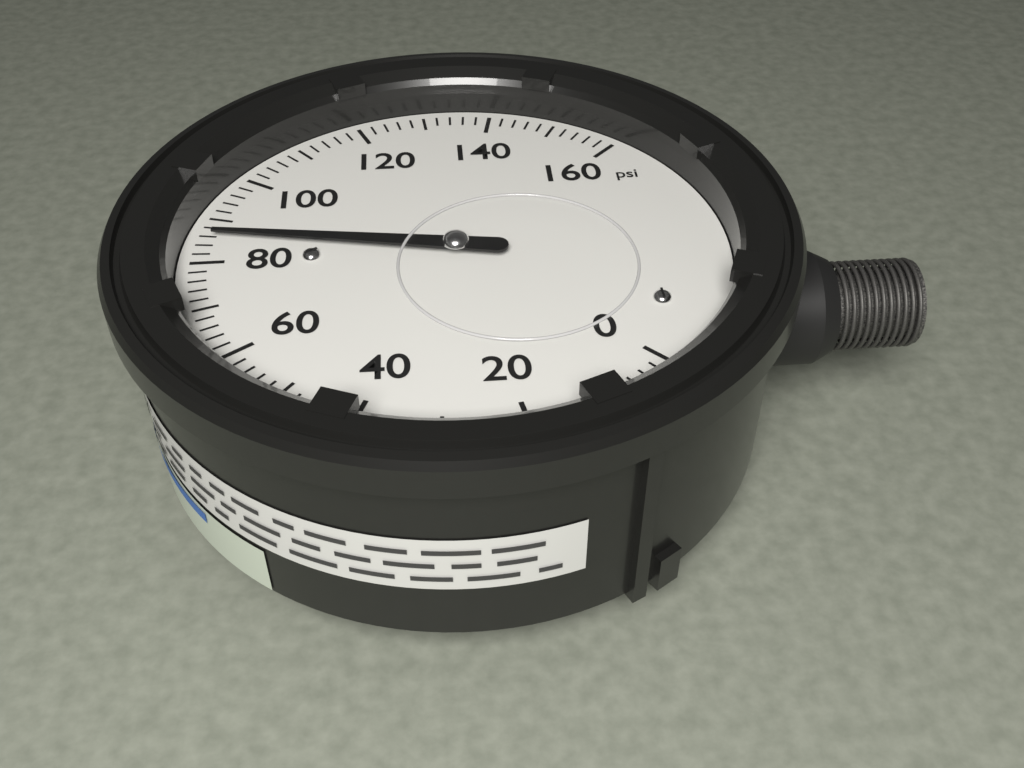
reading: 86 psi
